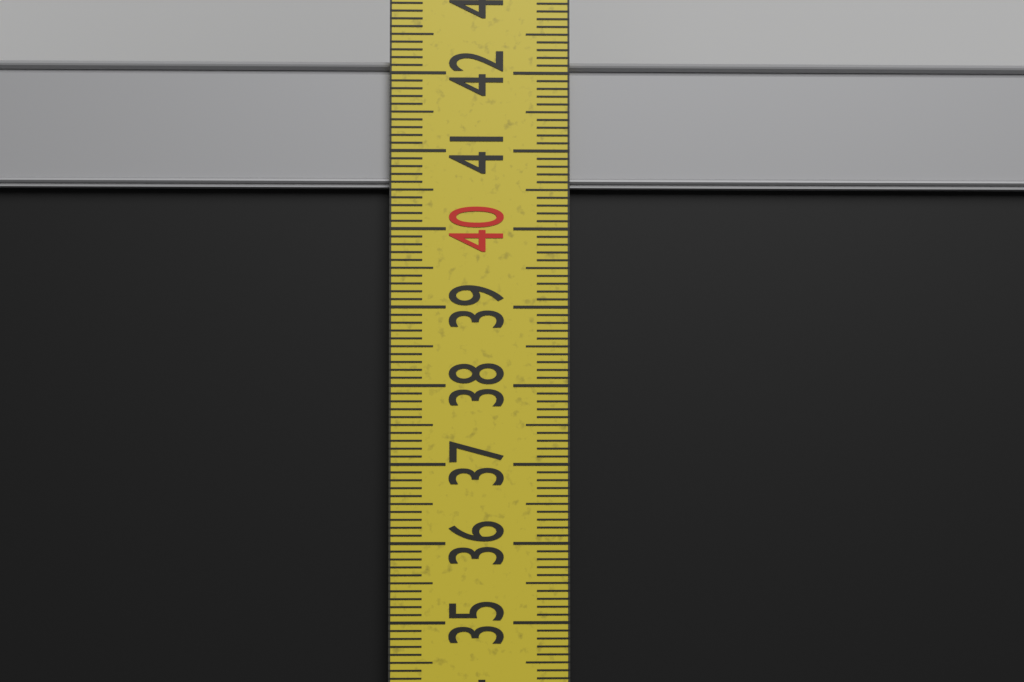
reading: 42.2 cm
